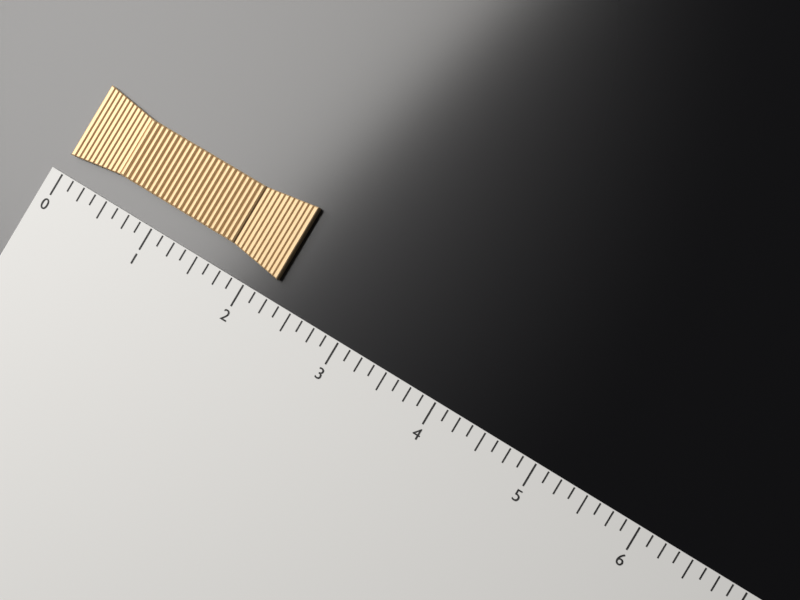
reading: 2.250 (no unit)
